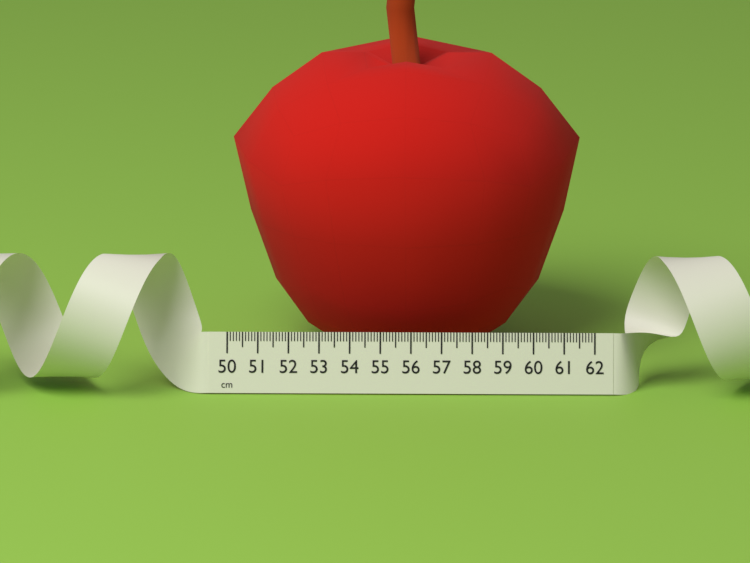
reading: 61.6 cm
